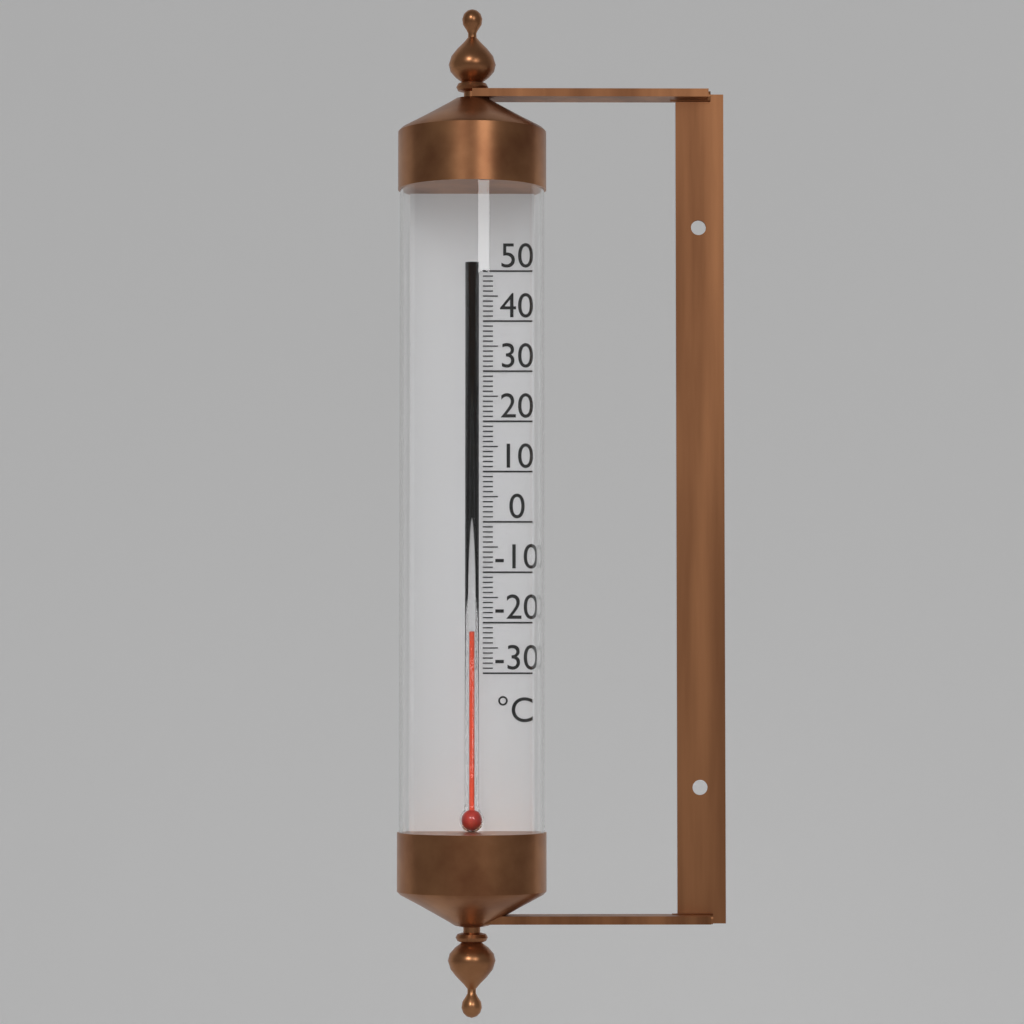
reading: -22 °C
